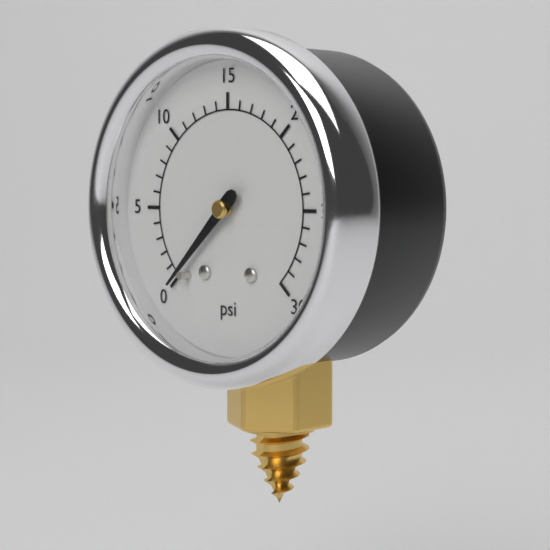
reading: 0 psi
